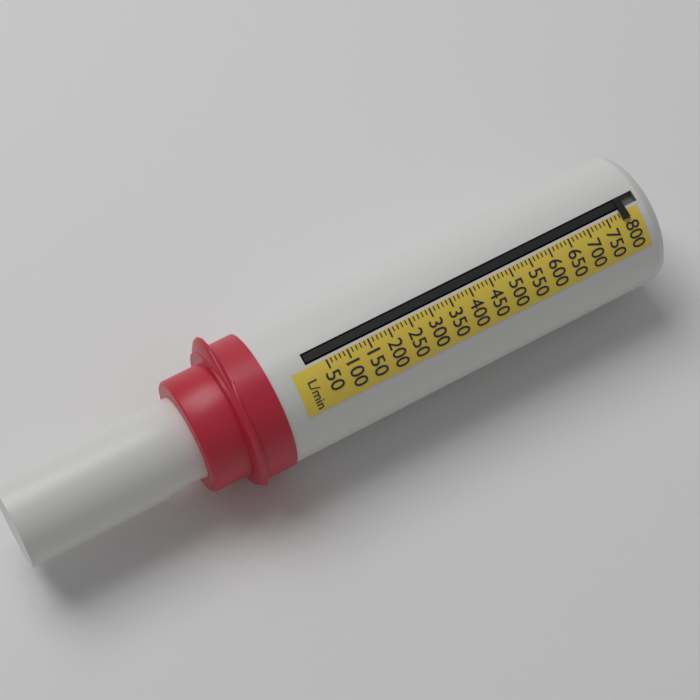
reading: 800 L/min
